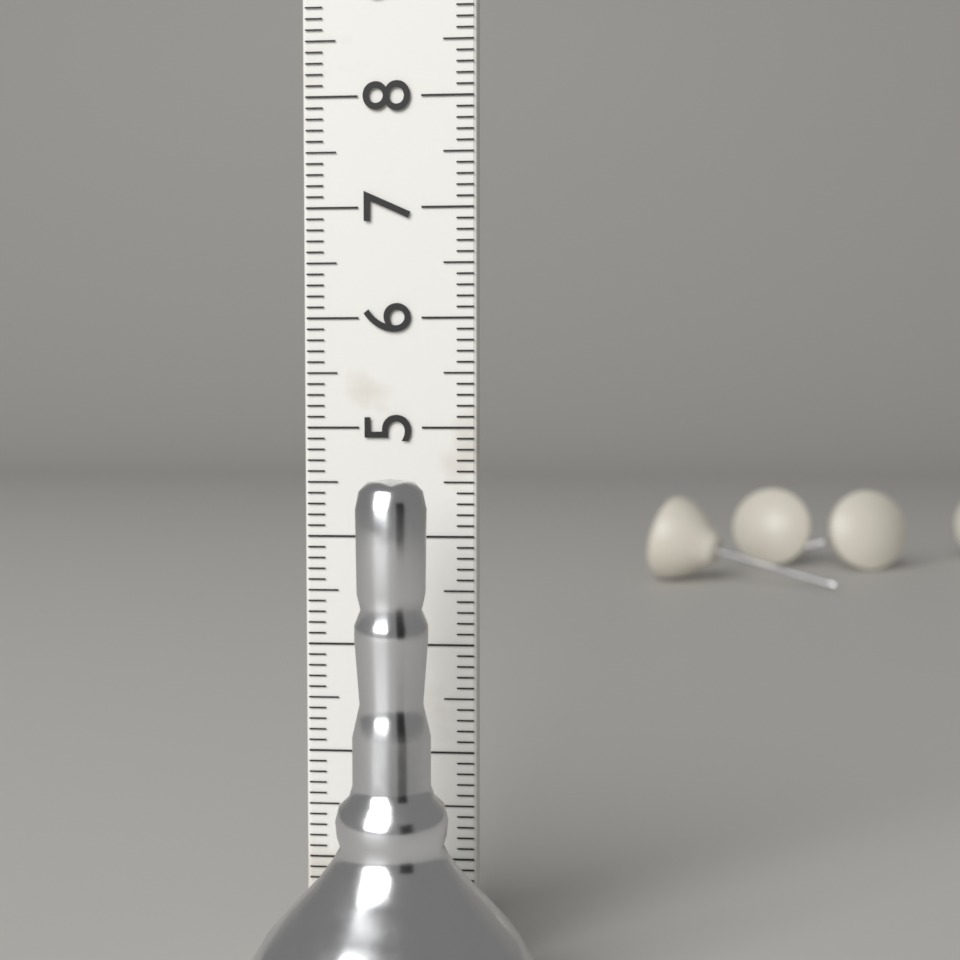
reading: 4.6 cm
